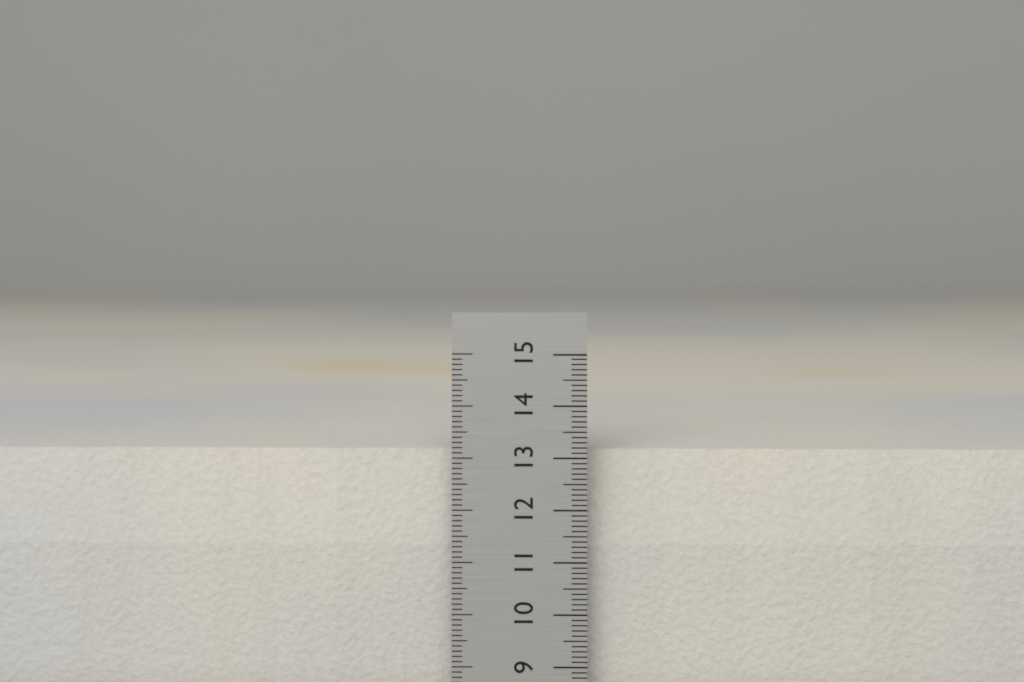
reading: 13.1 cm
